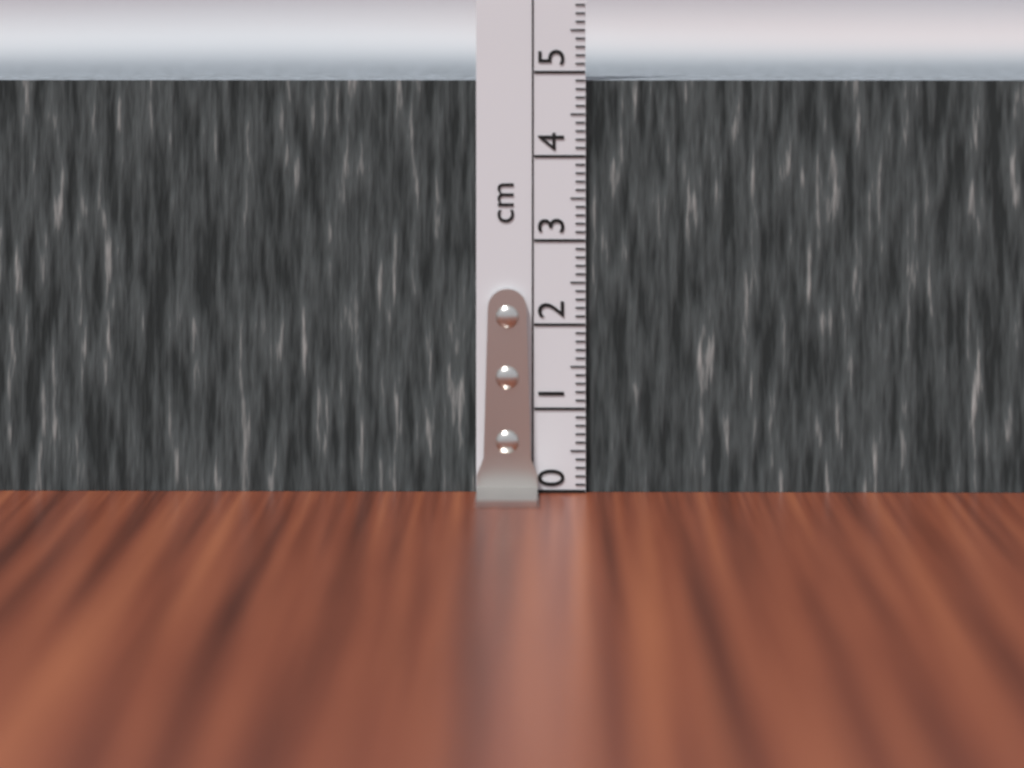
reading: 4.9 cm
